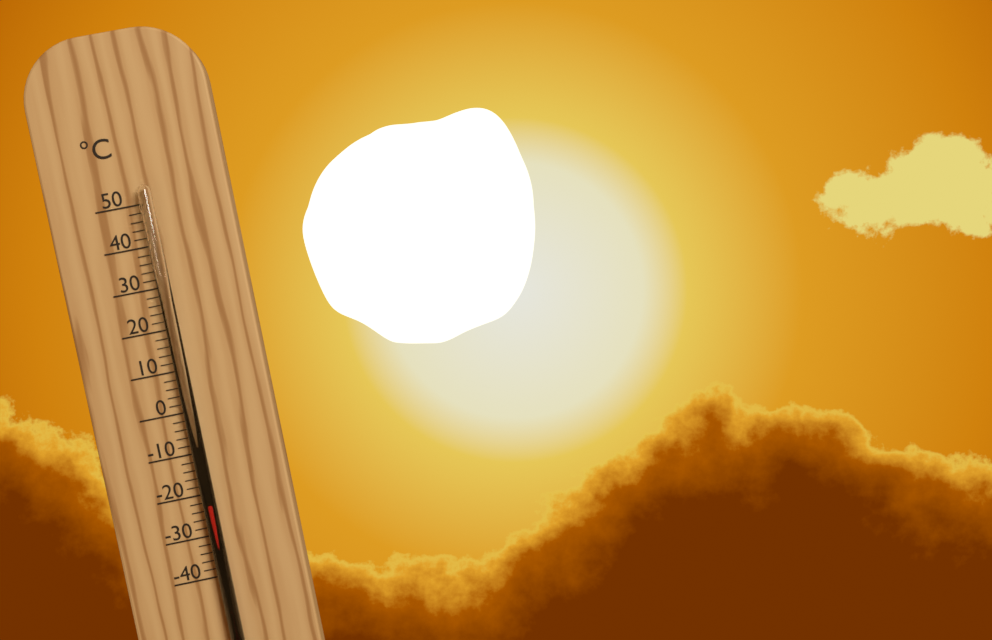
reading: -22 °C
